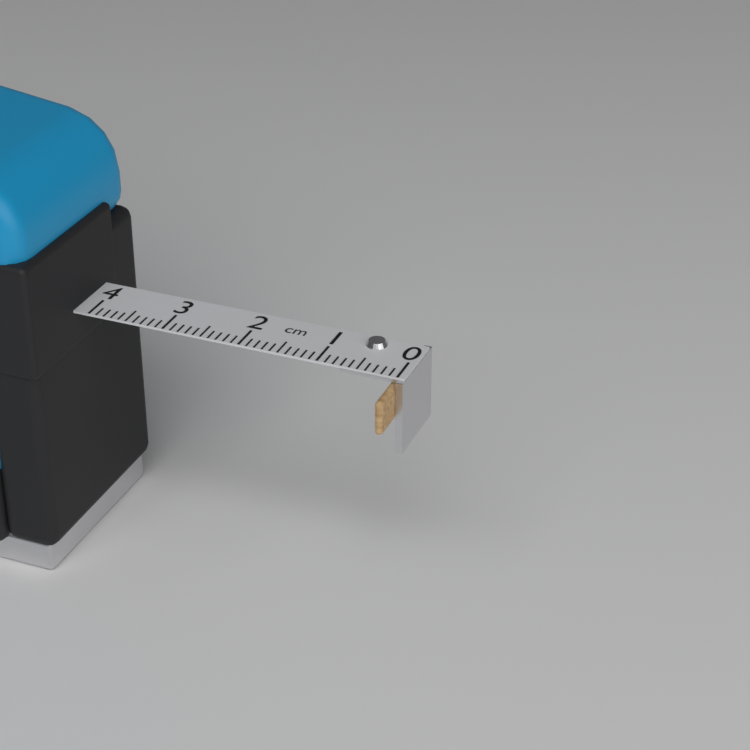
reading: 0.1 cm
